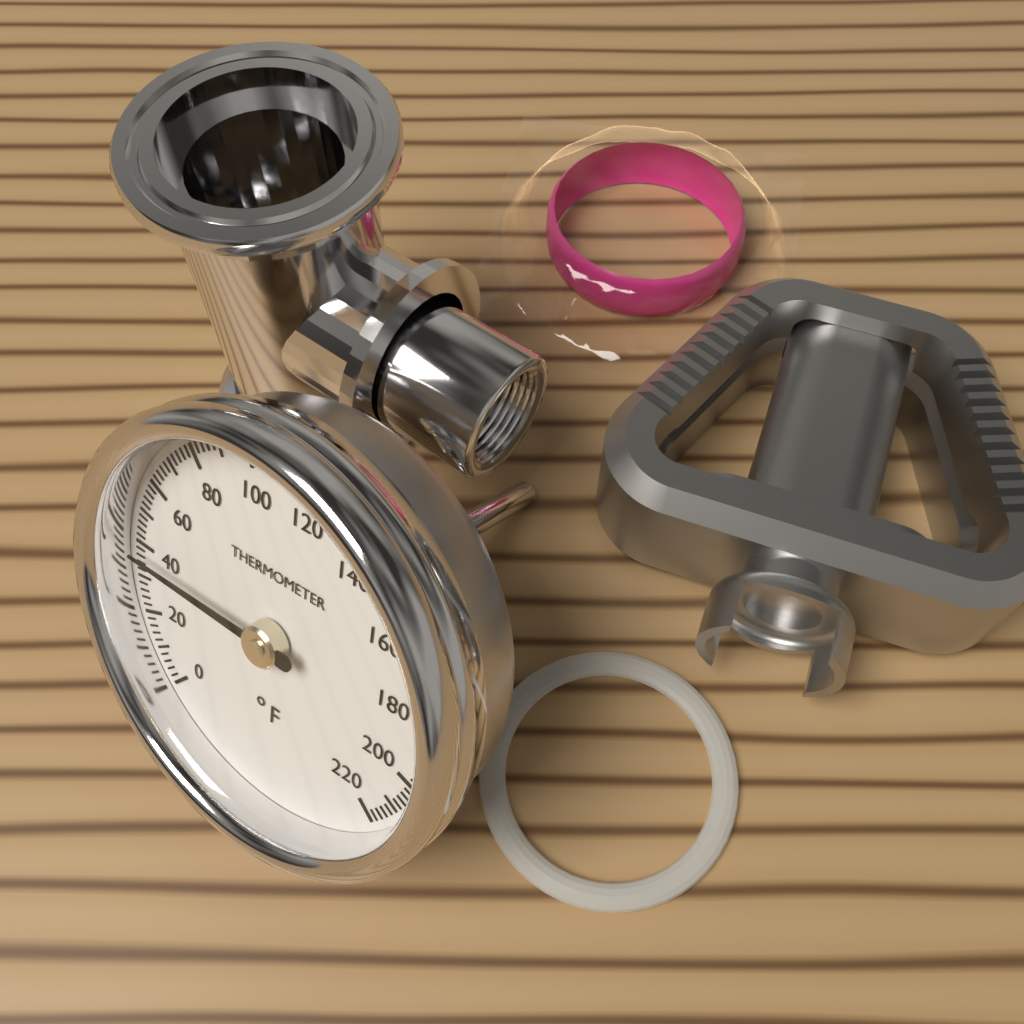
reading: 38 °F
